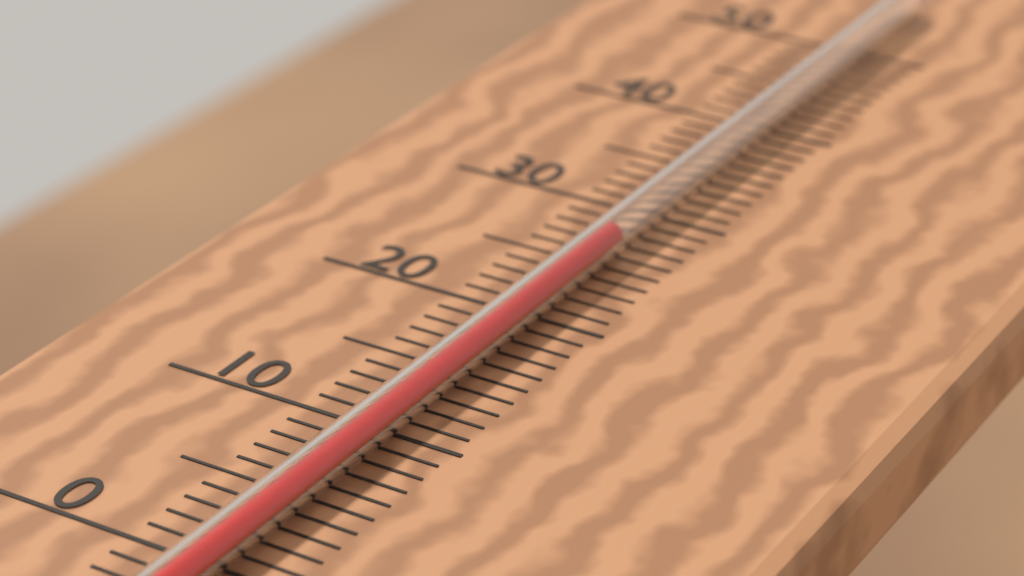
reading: 26 °C
